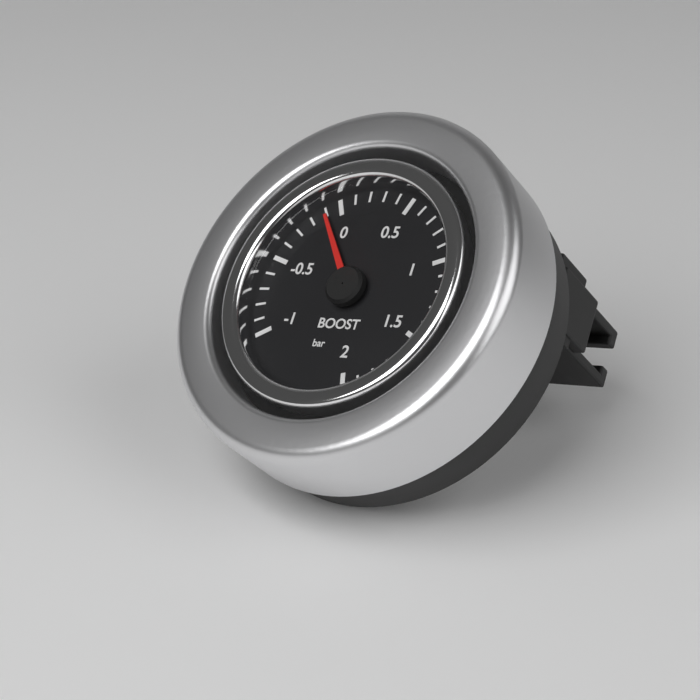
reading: -0.1 bar
